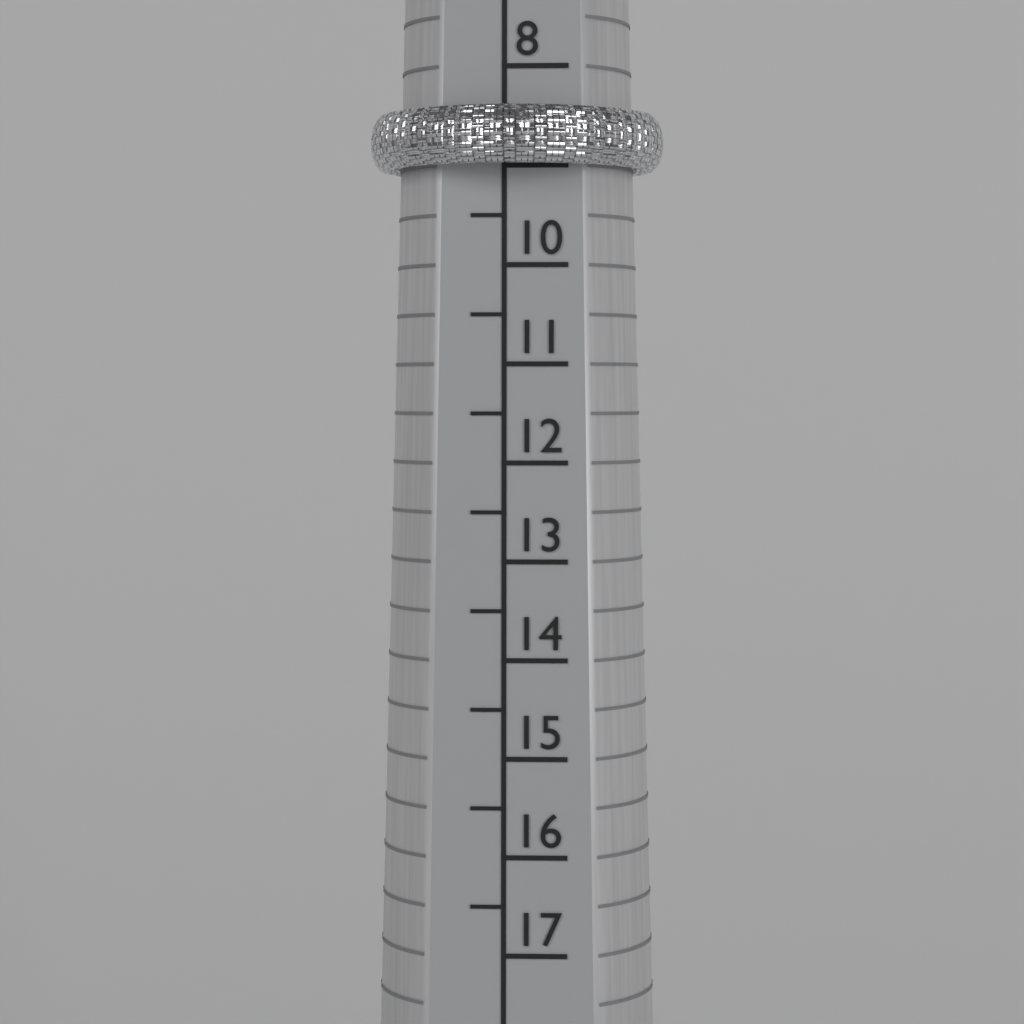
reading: 9.0 (no unit)
